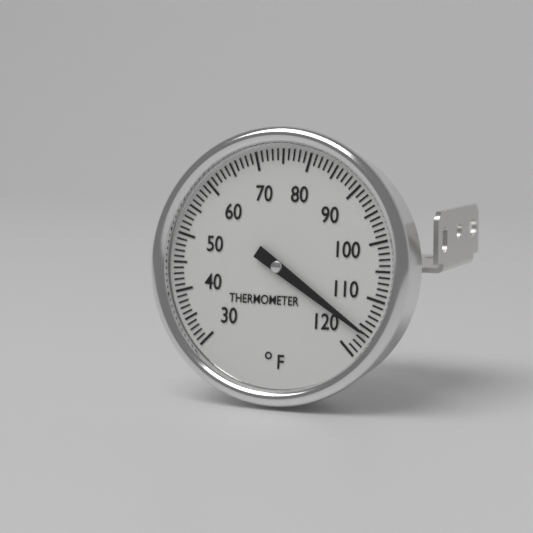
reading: 116 °F
